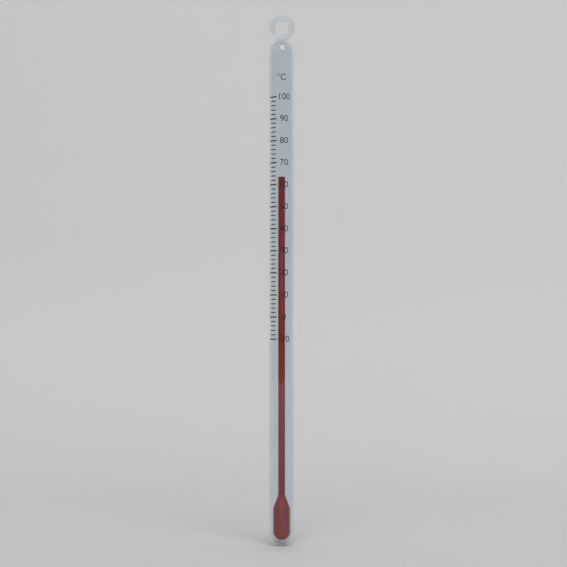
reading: 64 °C
